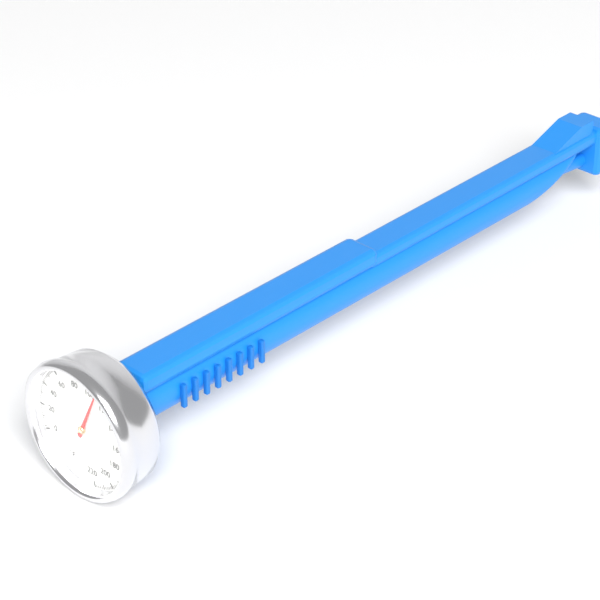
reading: 108 °F
